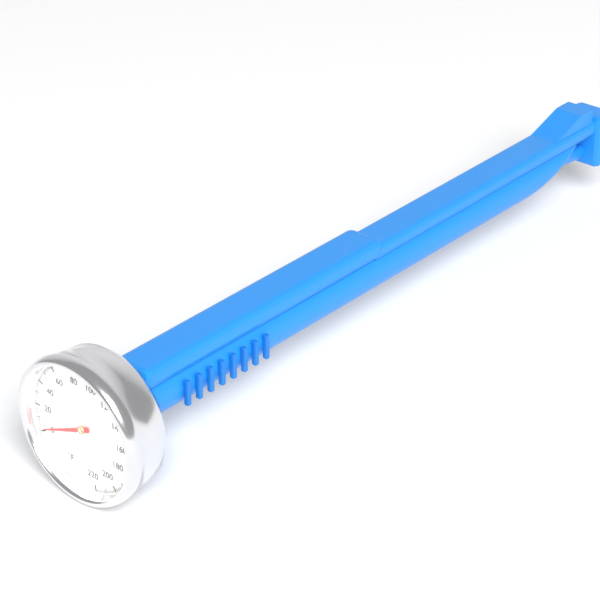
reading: 2 °F
